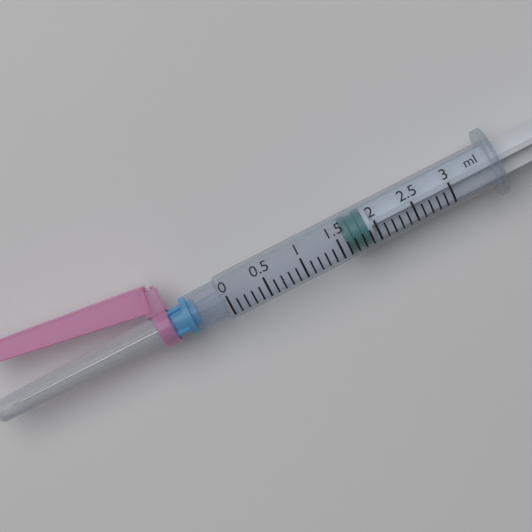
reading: 1.6 ml
